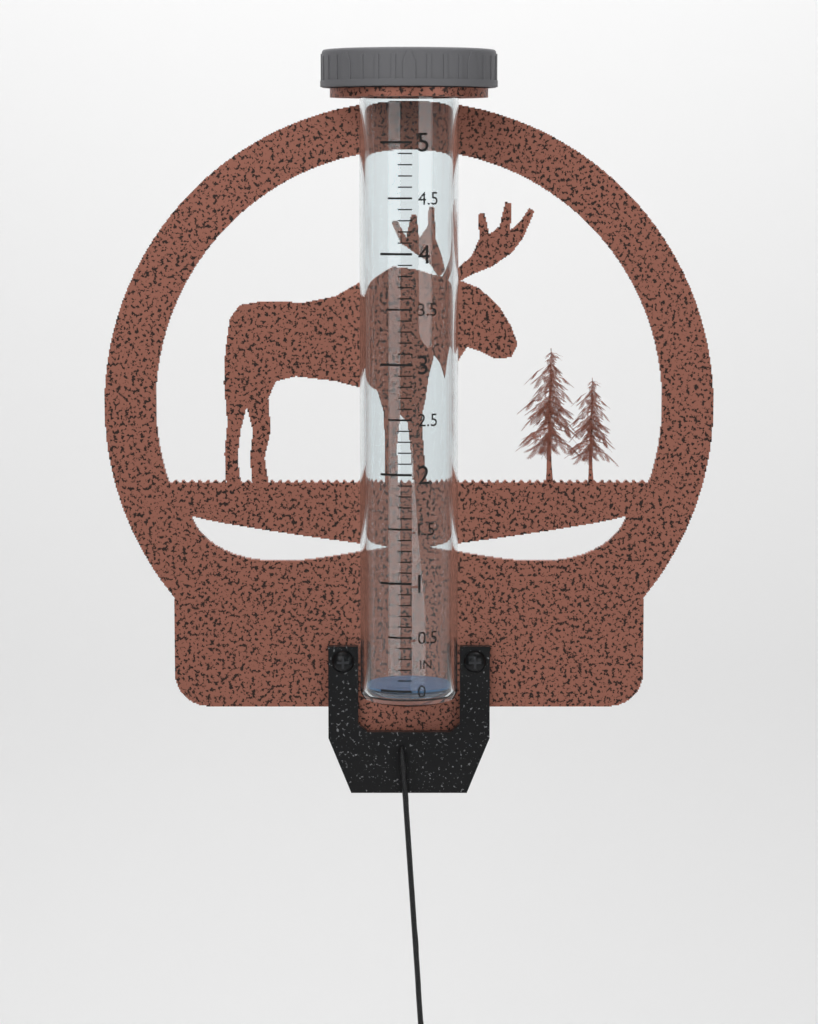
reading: 0.0 in
